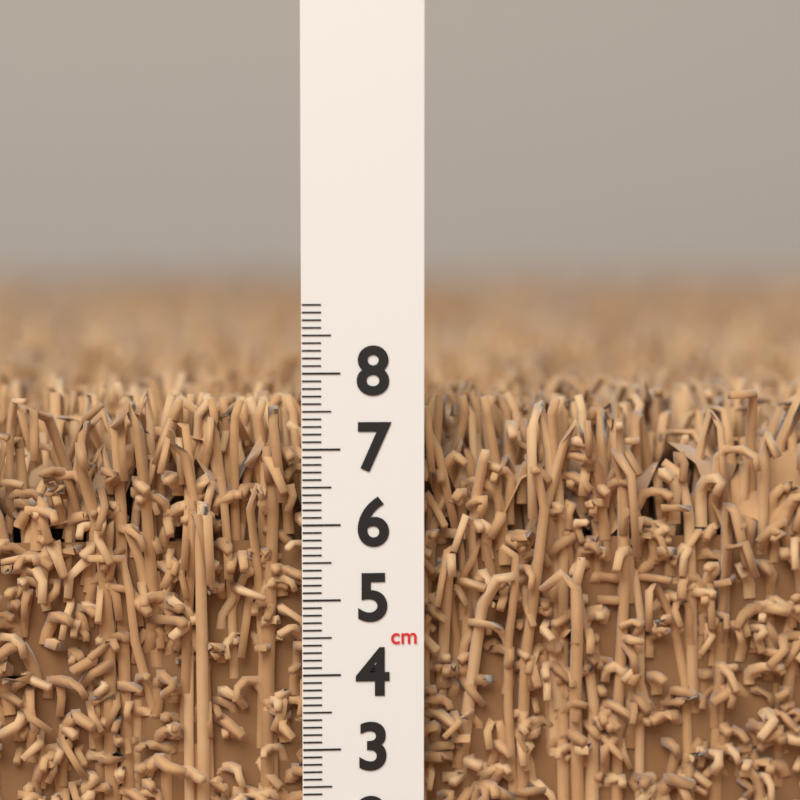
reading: 7.9 cm
